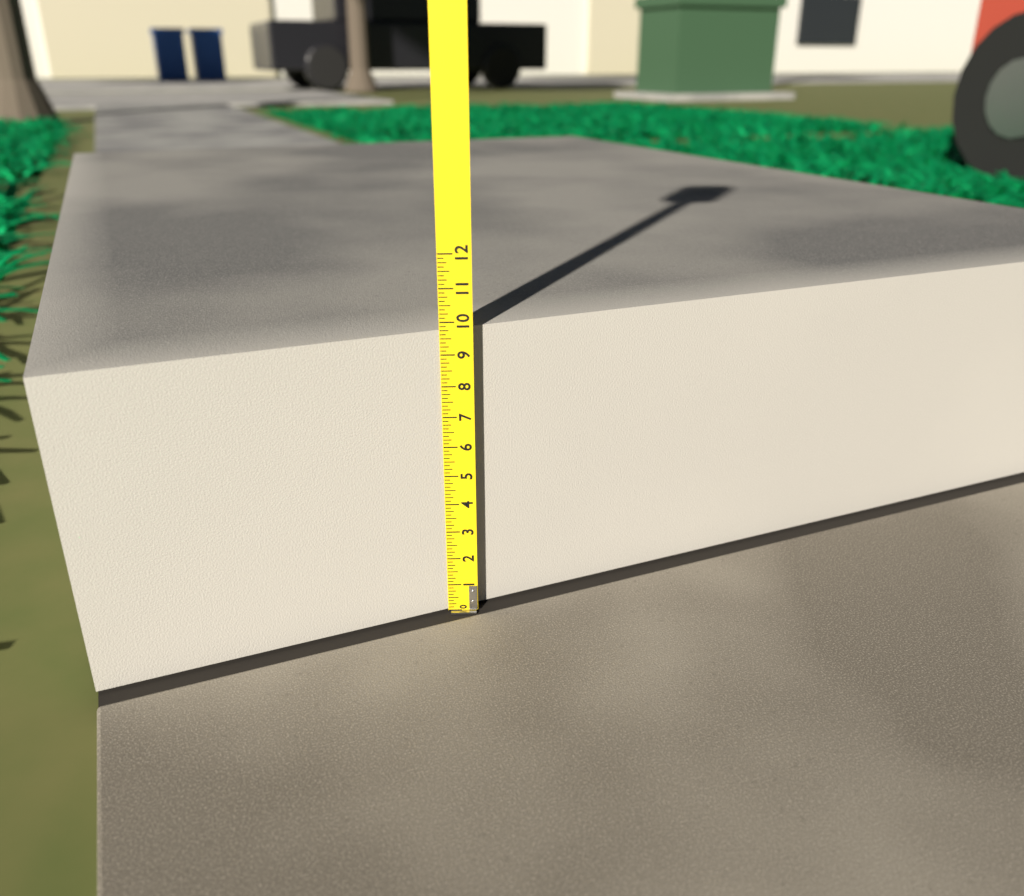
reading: 9.750 (no unit)
